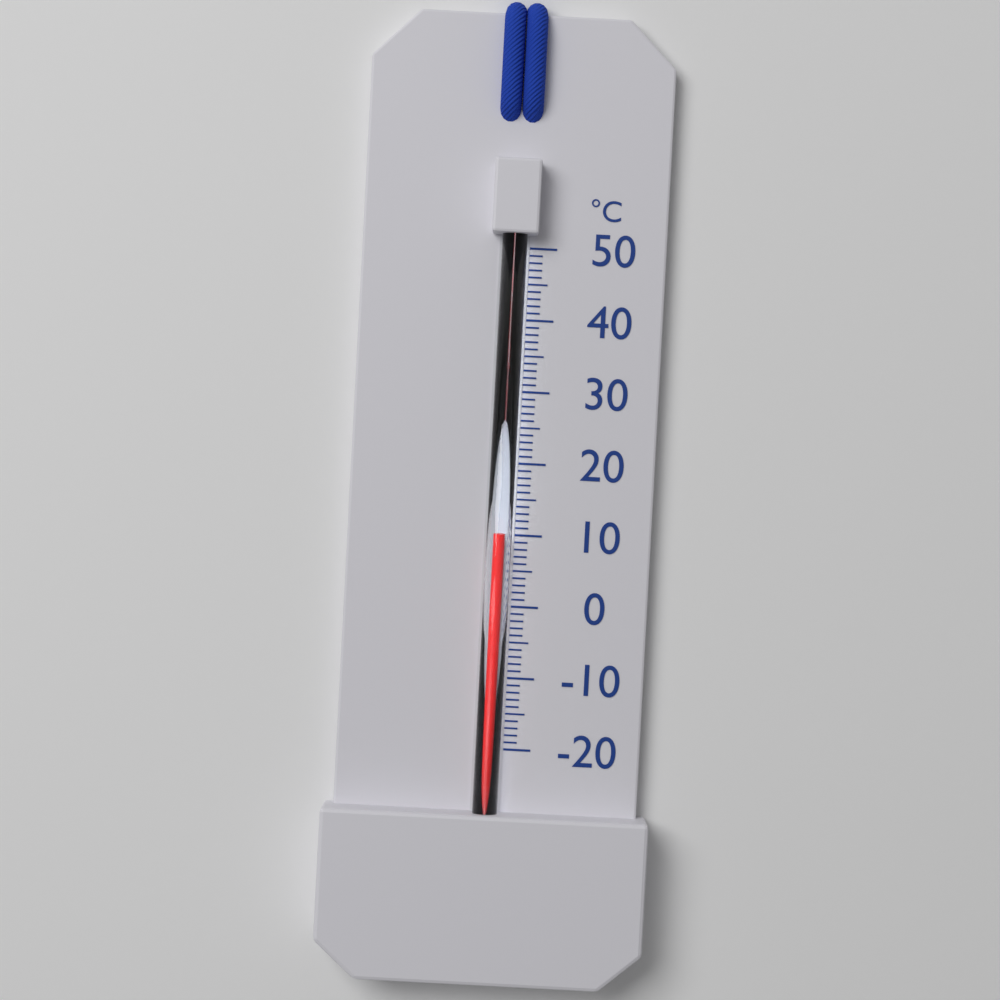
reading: 10 °C
